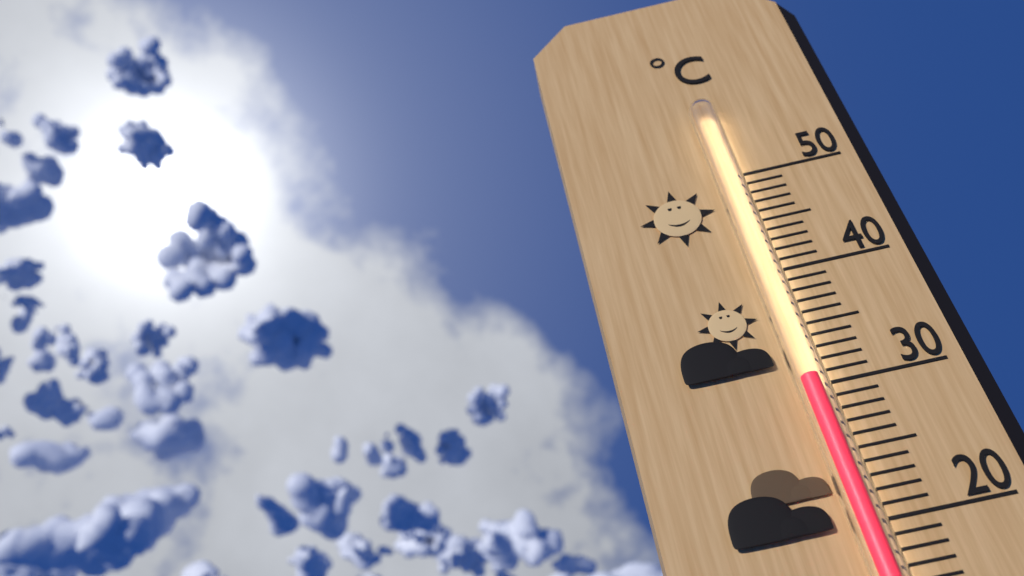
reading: 30 °C
